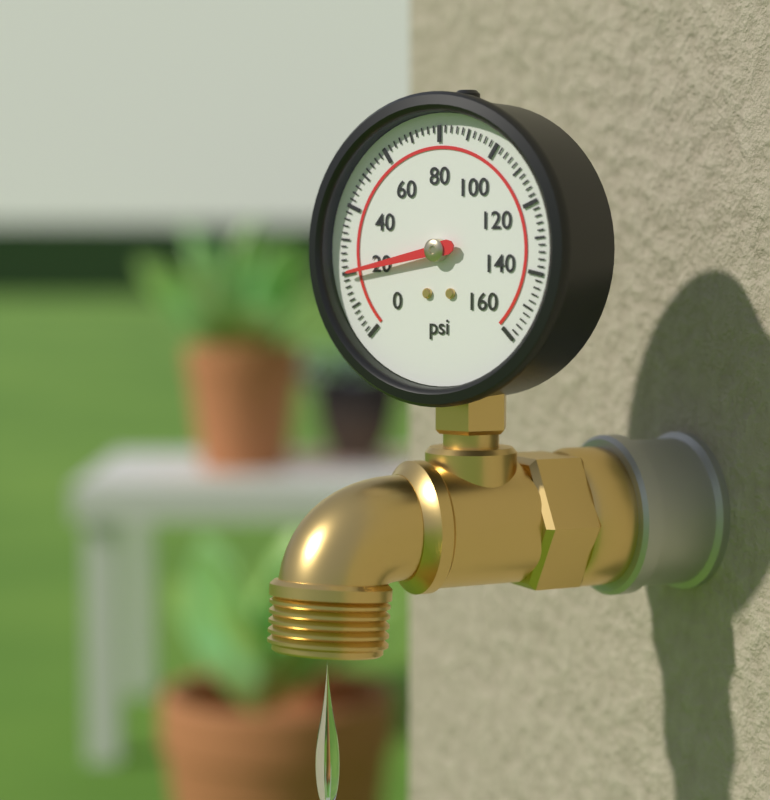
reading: 20 psi
